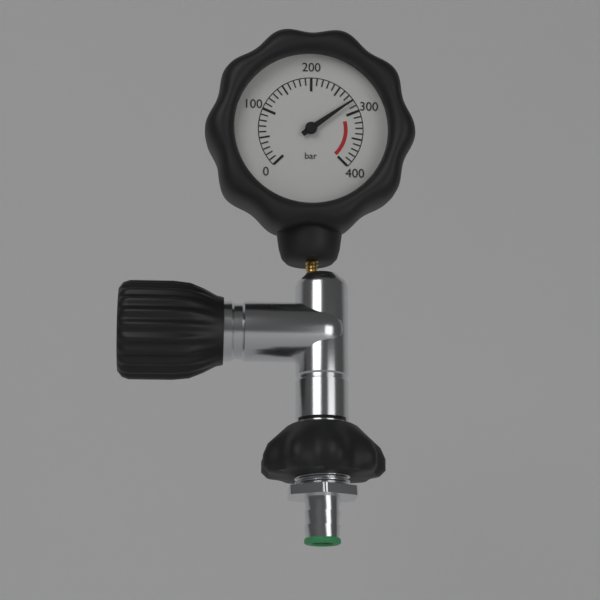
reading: 280 bar
